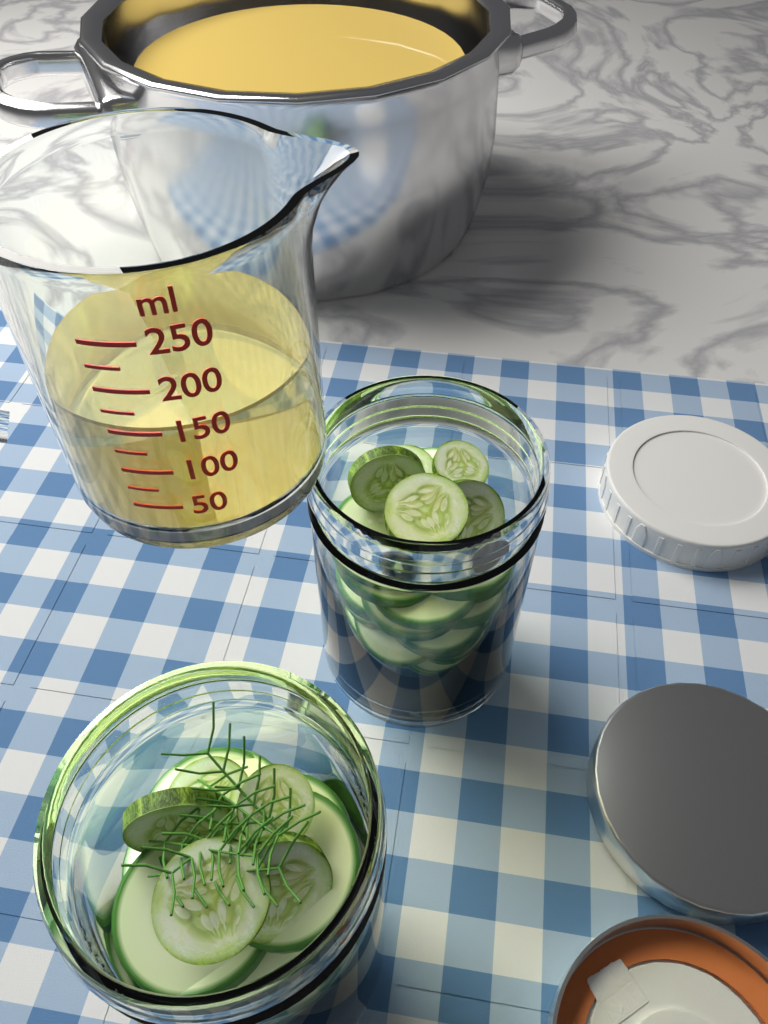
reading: 150 ml
